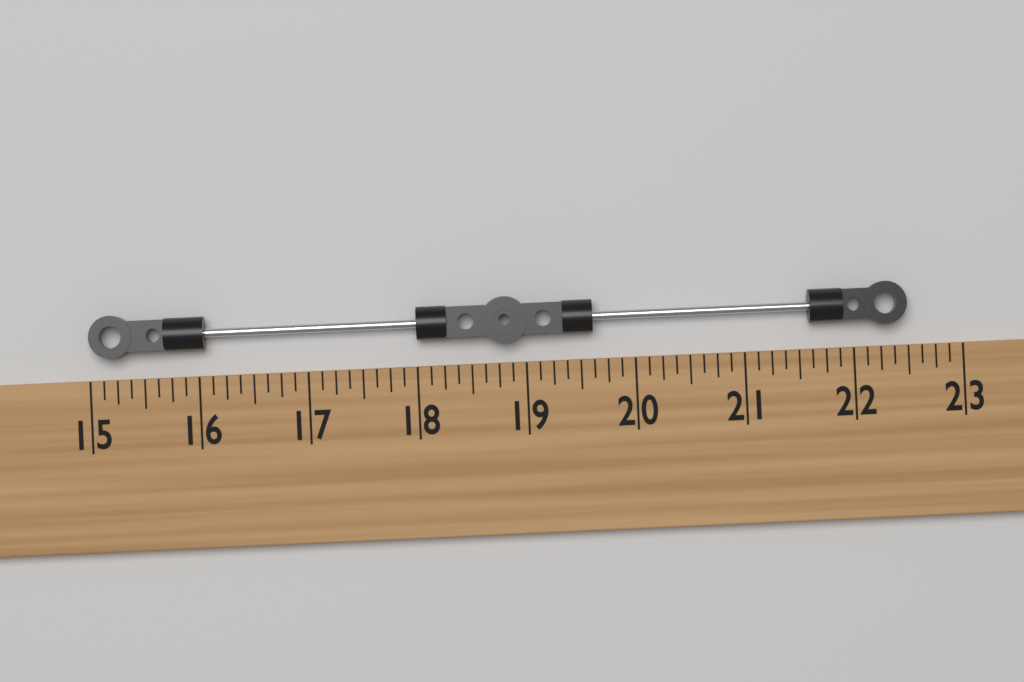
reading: 22.500 (no unit)
